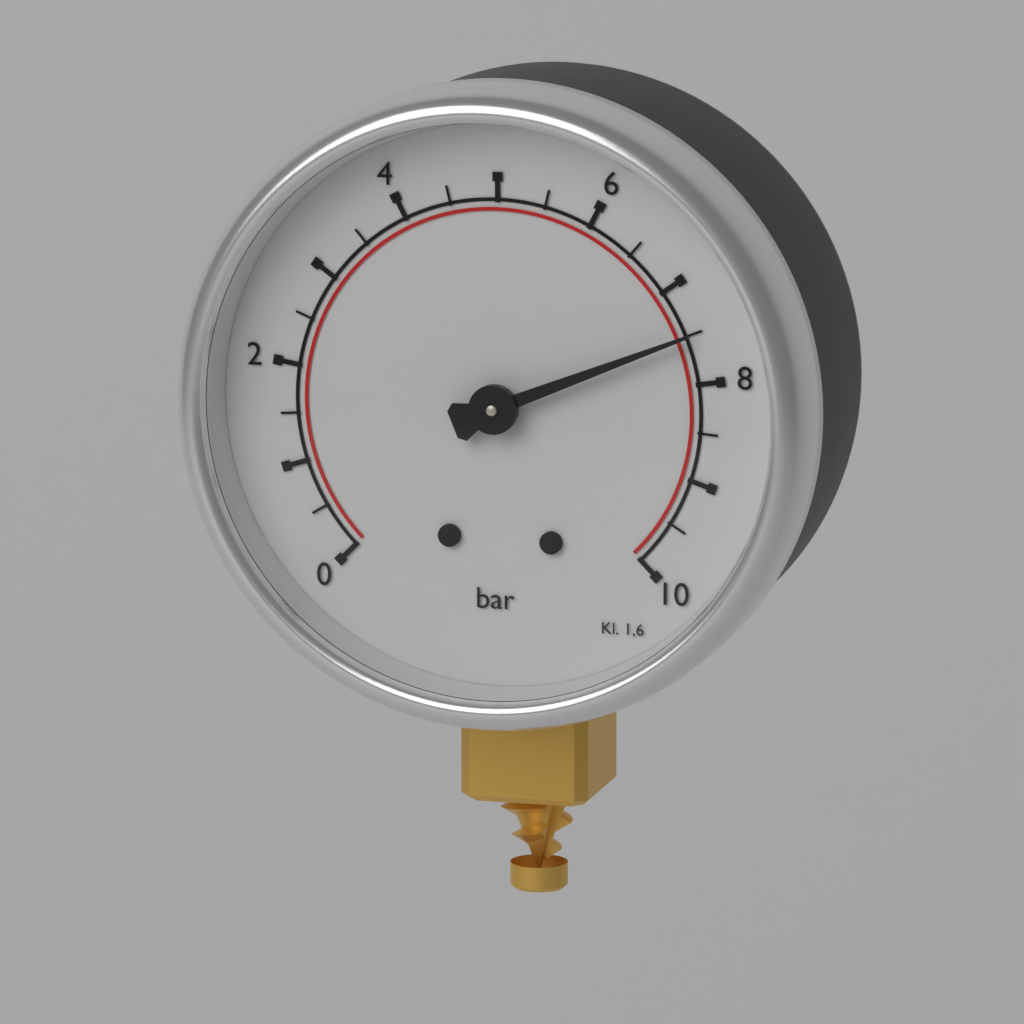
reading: 7.5 bar
